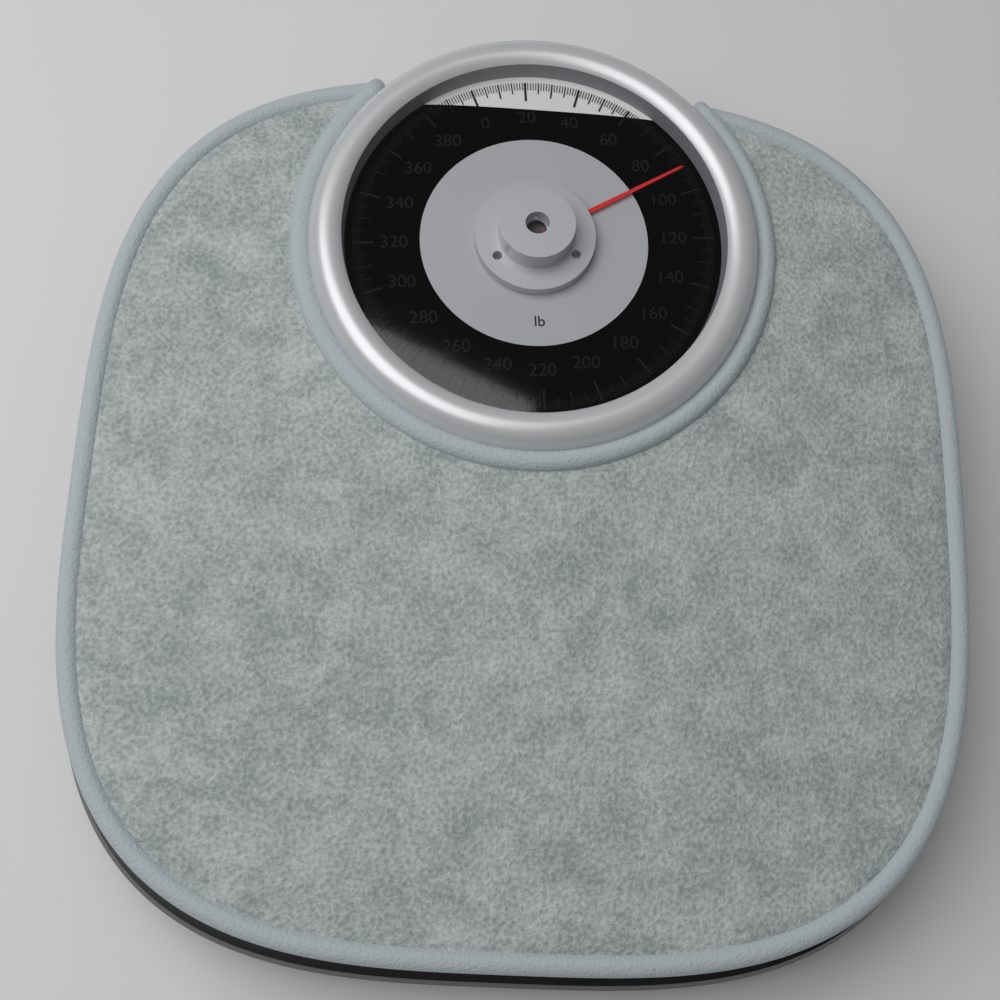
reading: 90 lb
